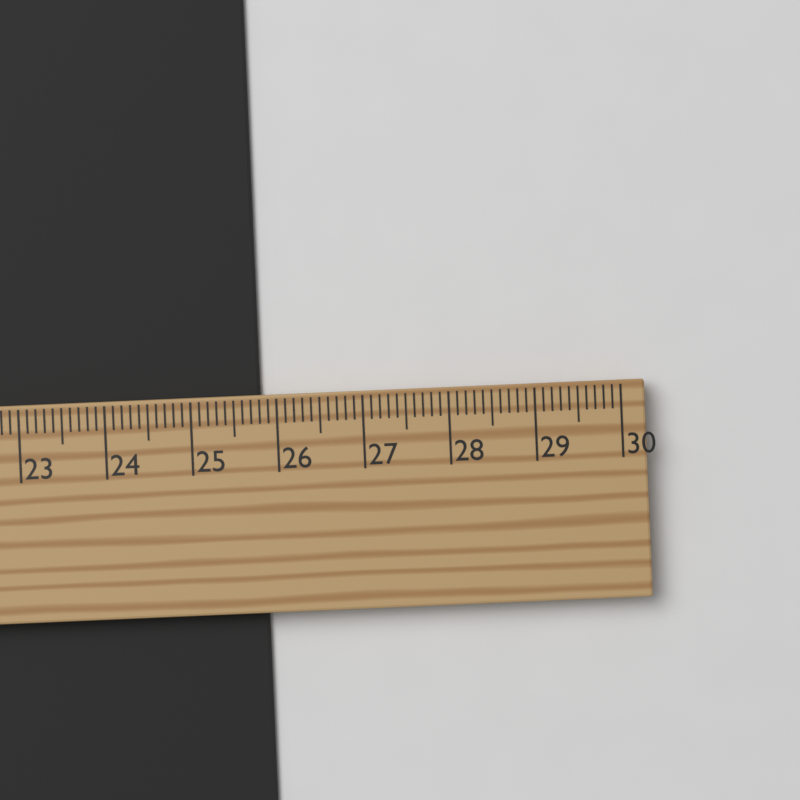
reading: 25.8 cm
